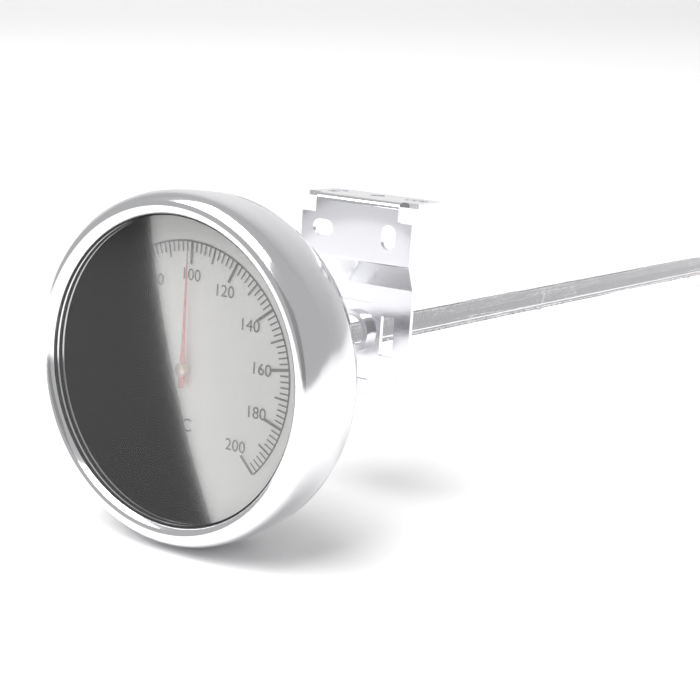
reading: 100 °C
